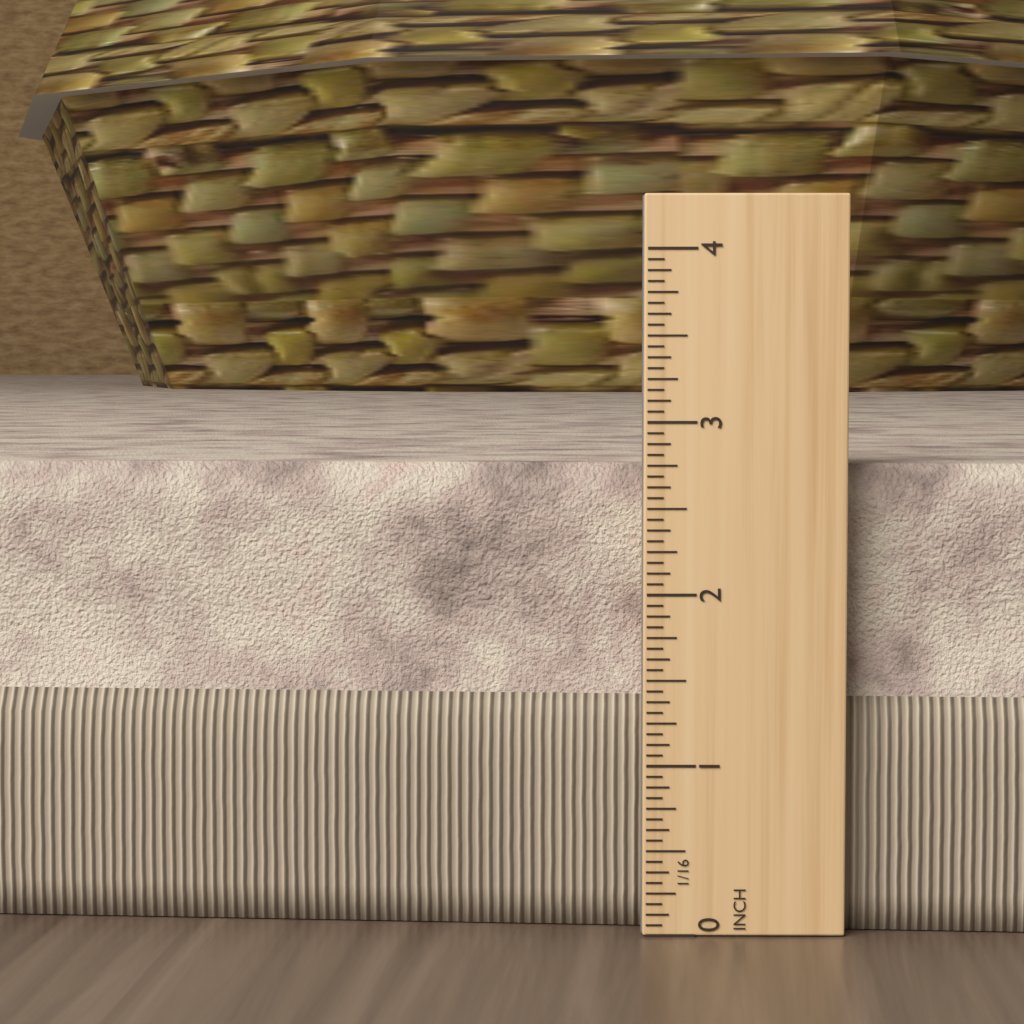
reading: 2.7500 in
